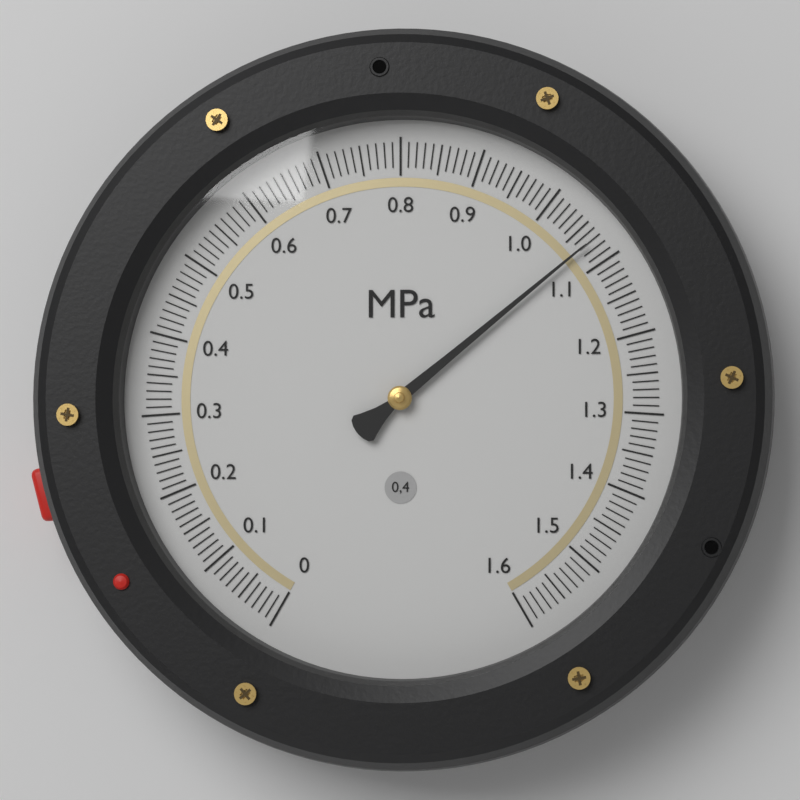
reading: 1.07 MPa
